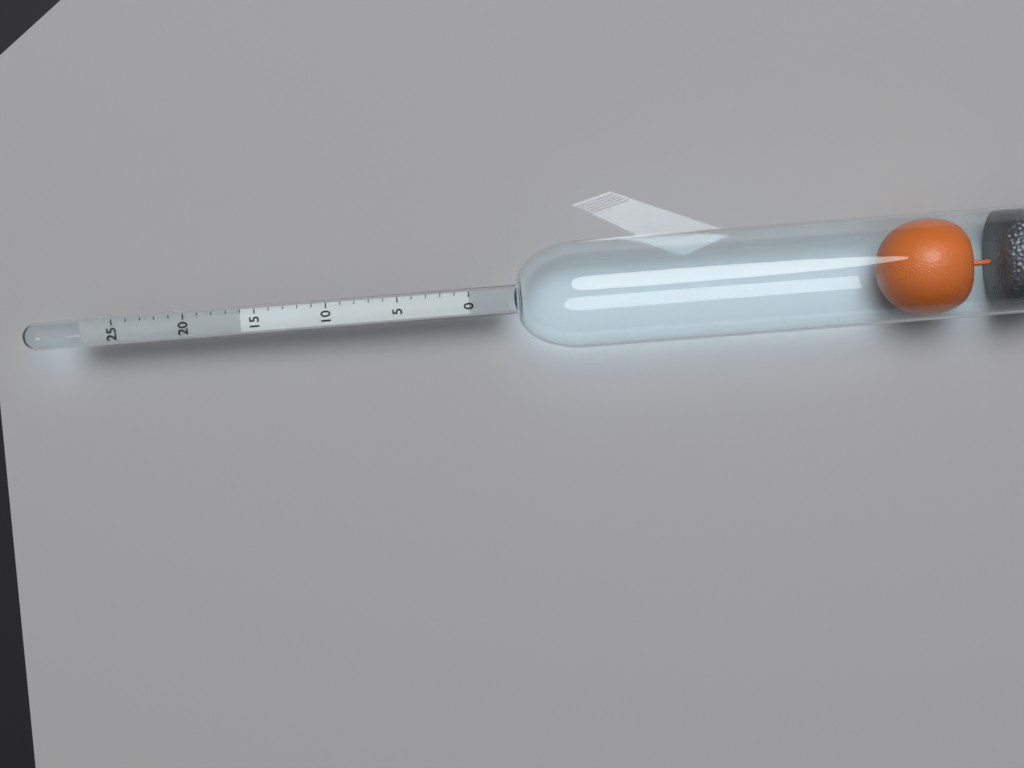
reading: 16 (no unit)
